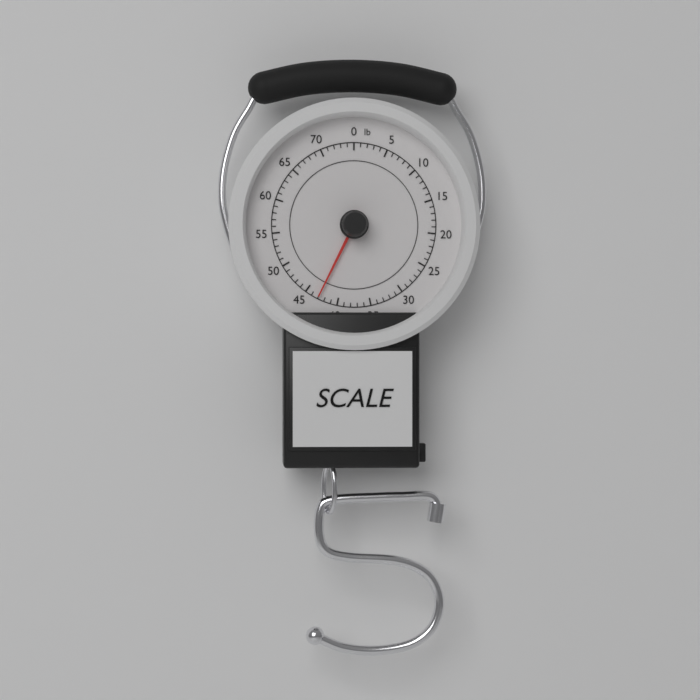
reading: 43 lb
